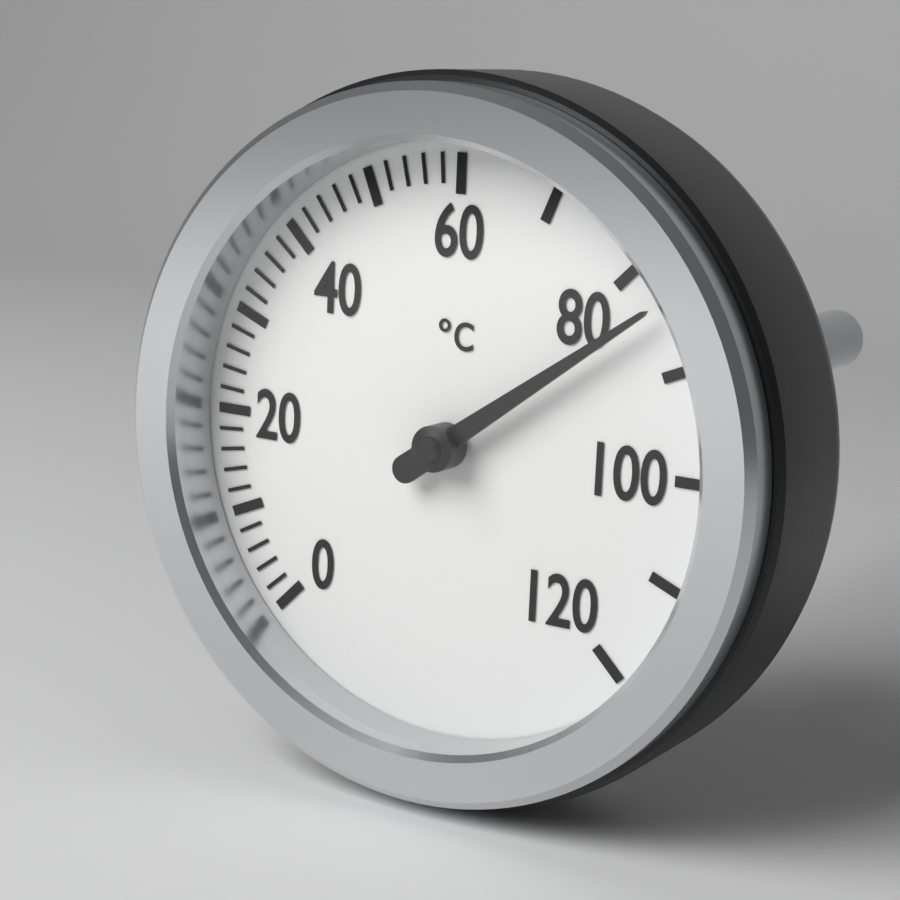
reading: 84 °C
